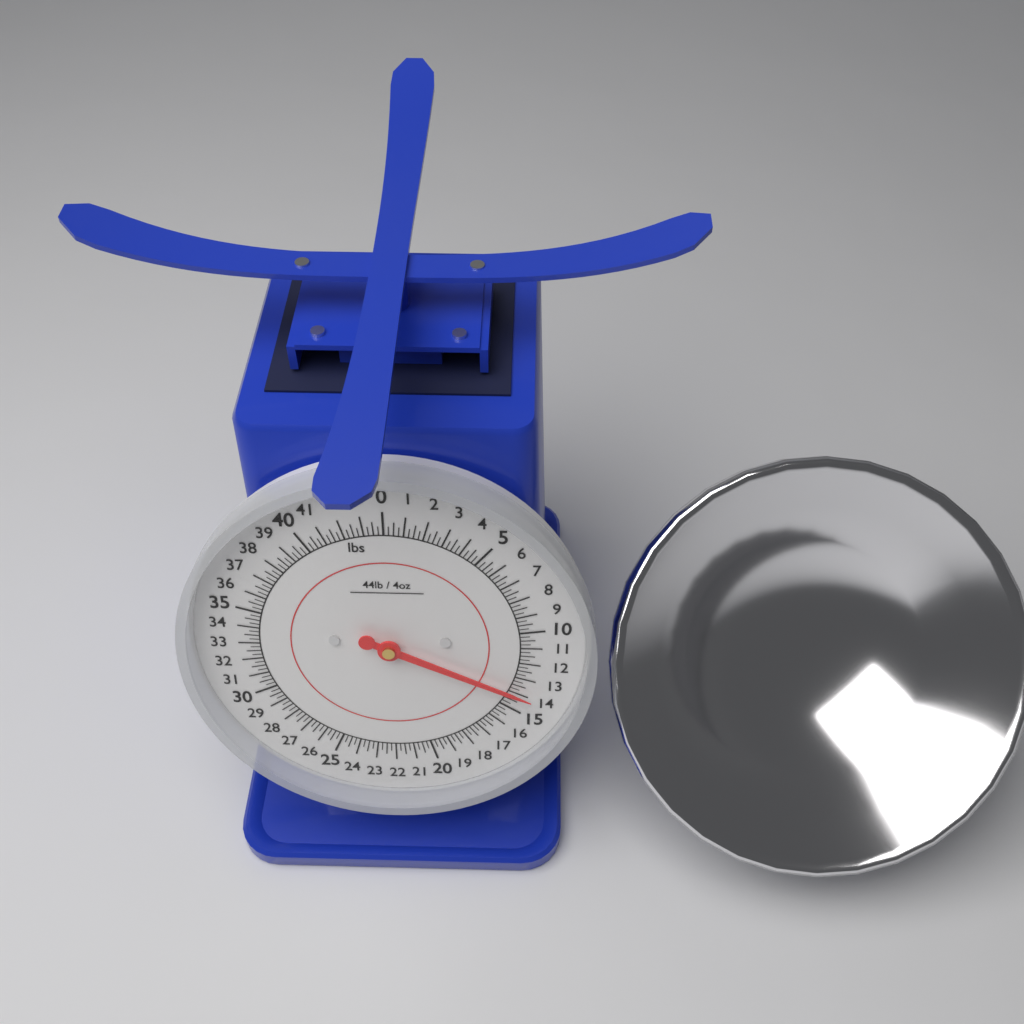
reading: 14.00 lbs
